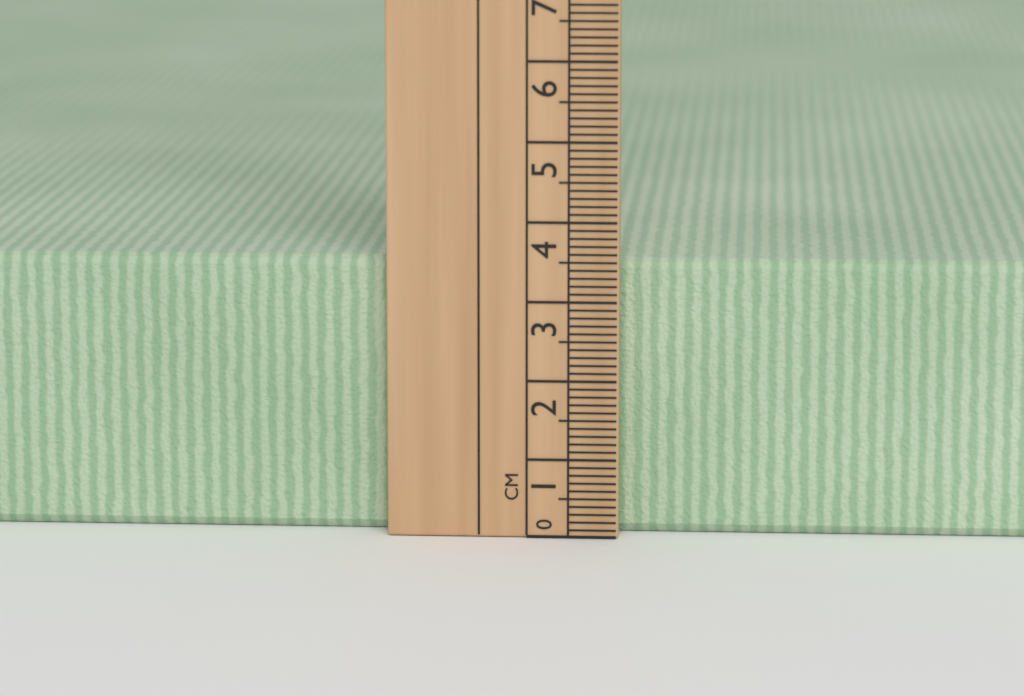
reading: 3.5 cm
